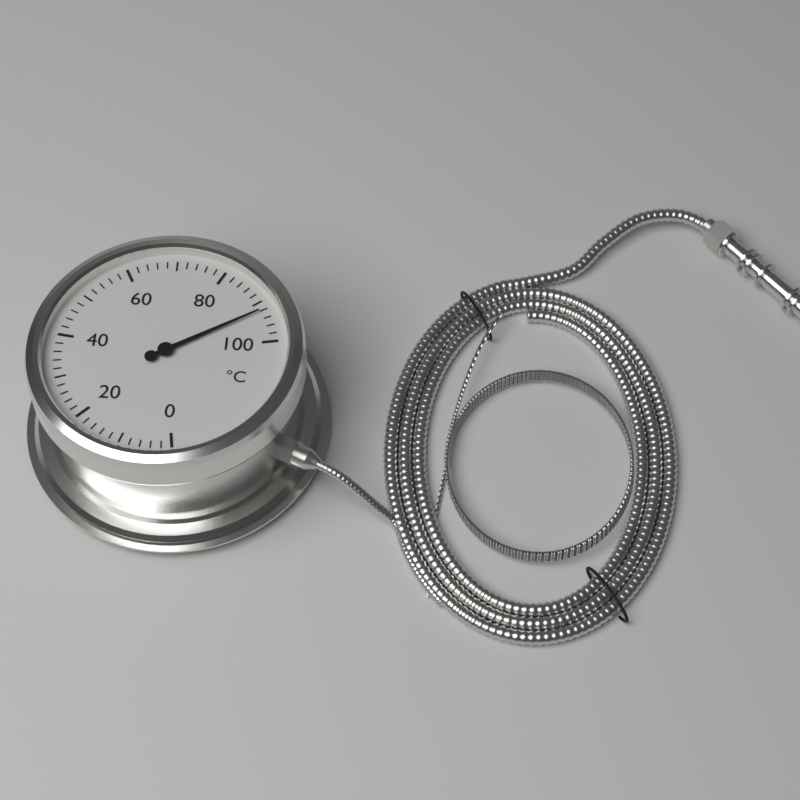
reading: 92 °C
